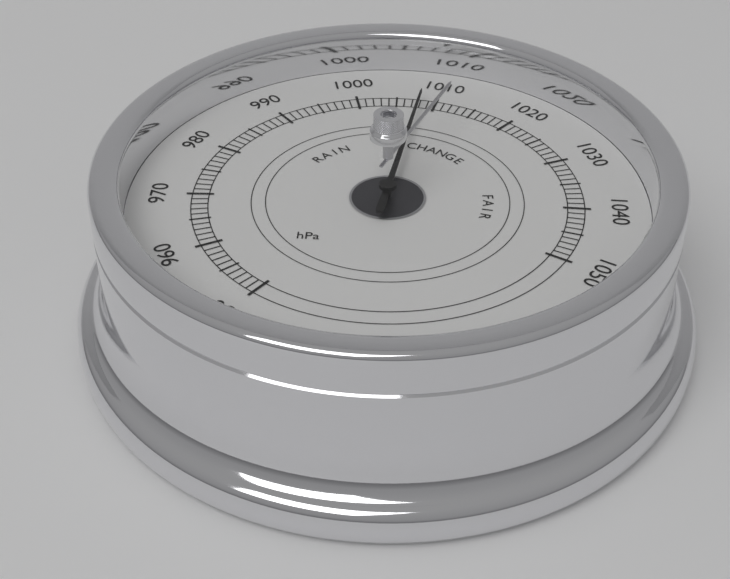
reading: 1008 hPa
